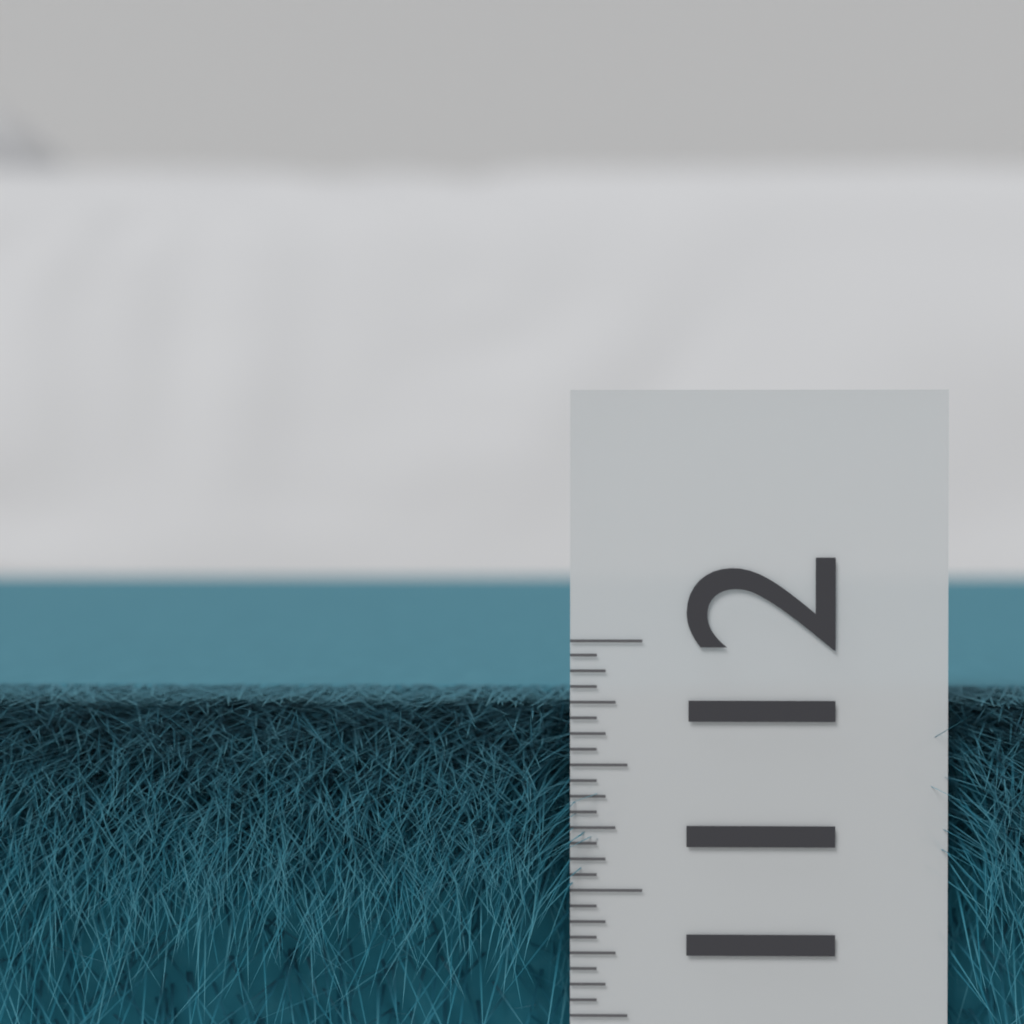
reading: 11.7500 (no unit)
